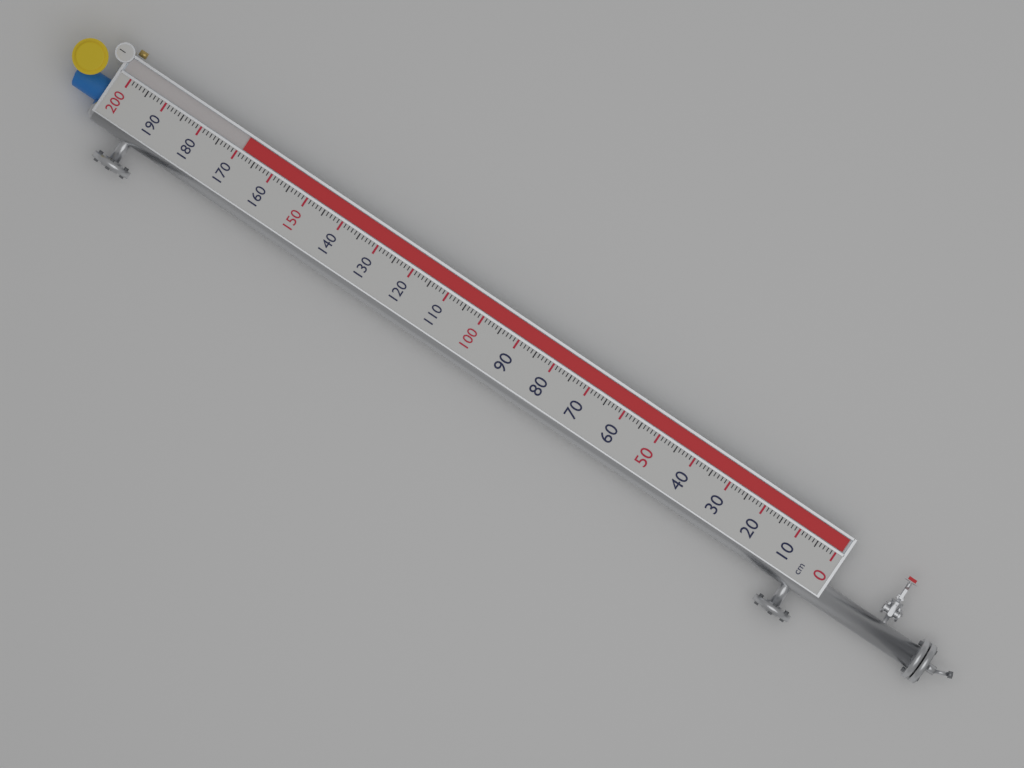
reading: 169 cm
